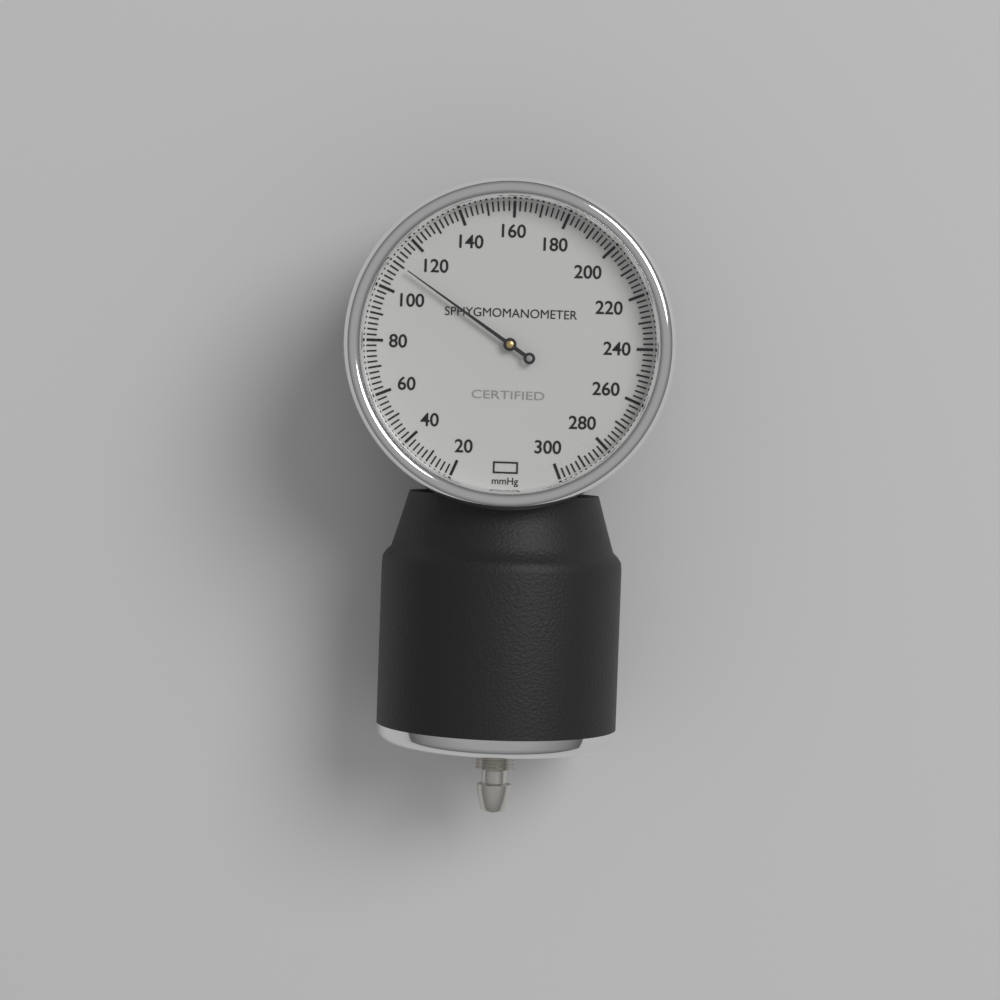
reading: 110 mmHg
